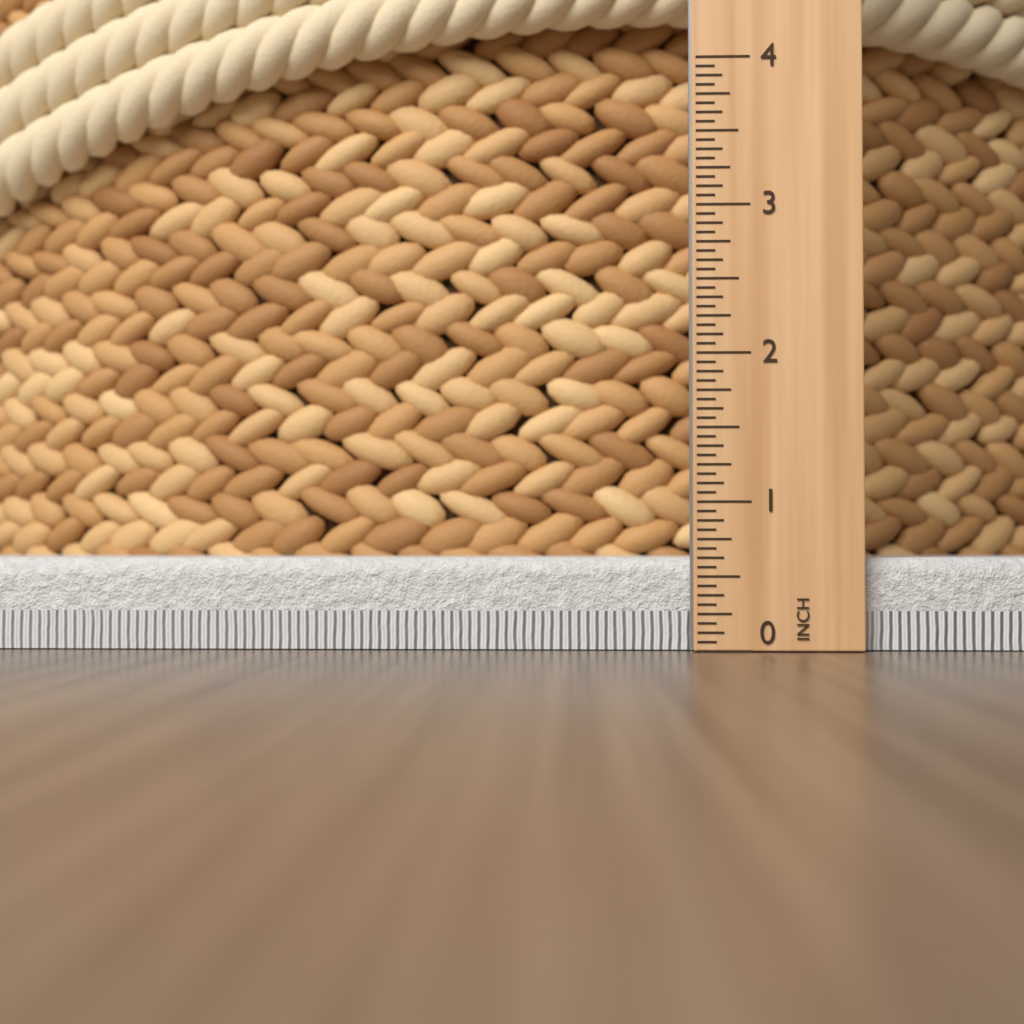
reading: 0.6250 in
